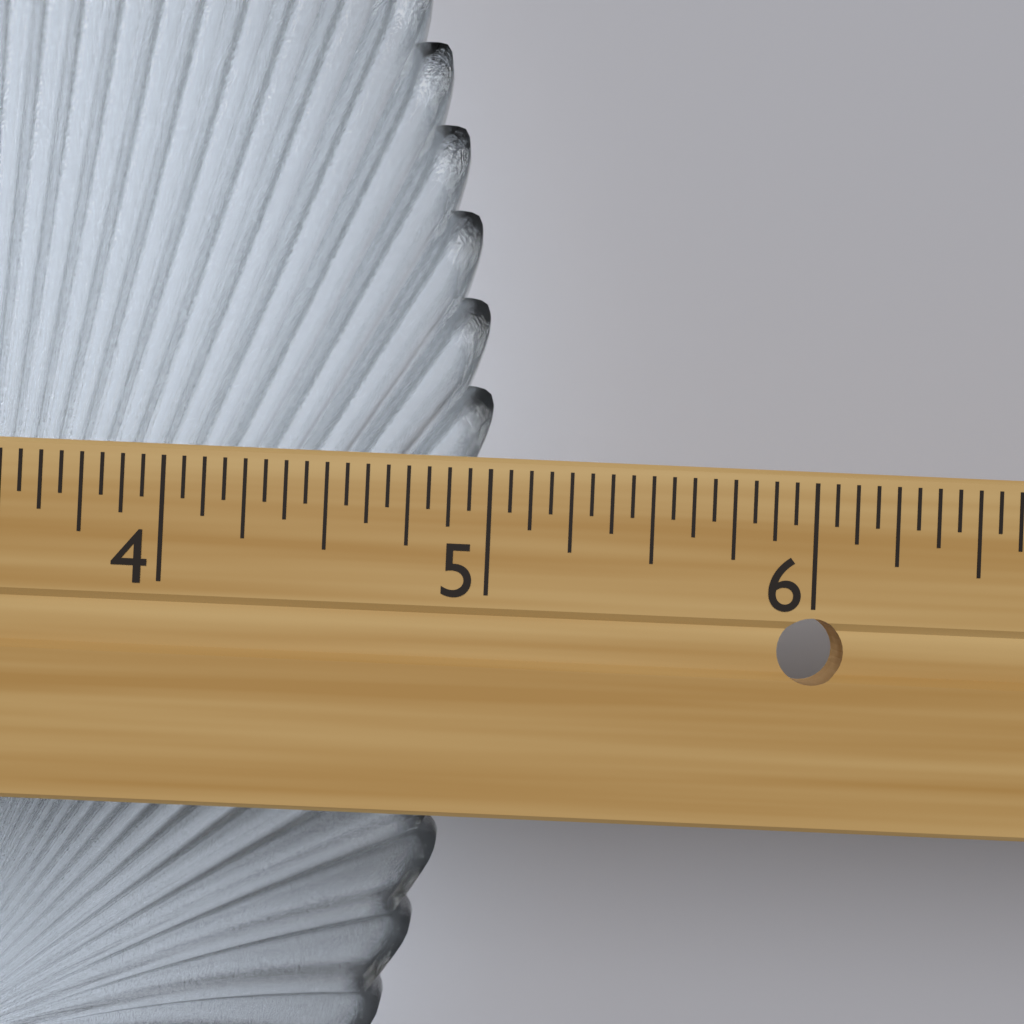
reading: 5.0000 in
